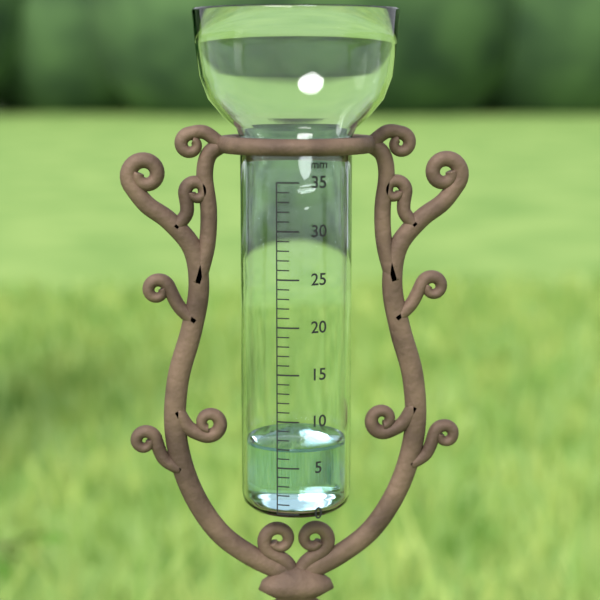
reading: 7 mm
